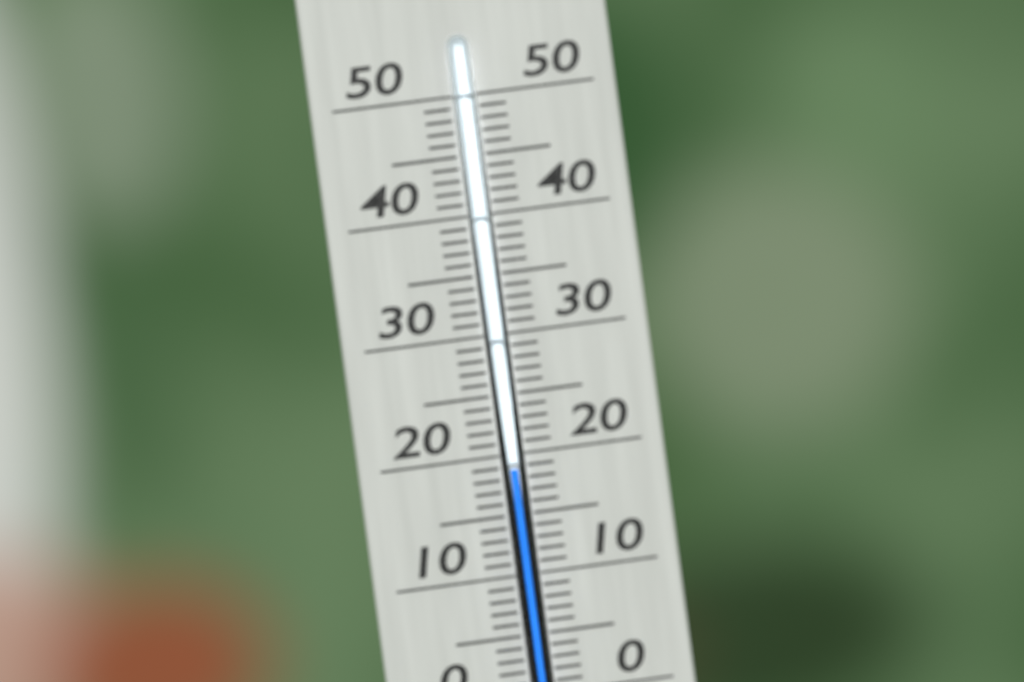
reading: 19 °C
